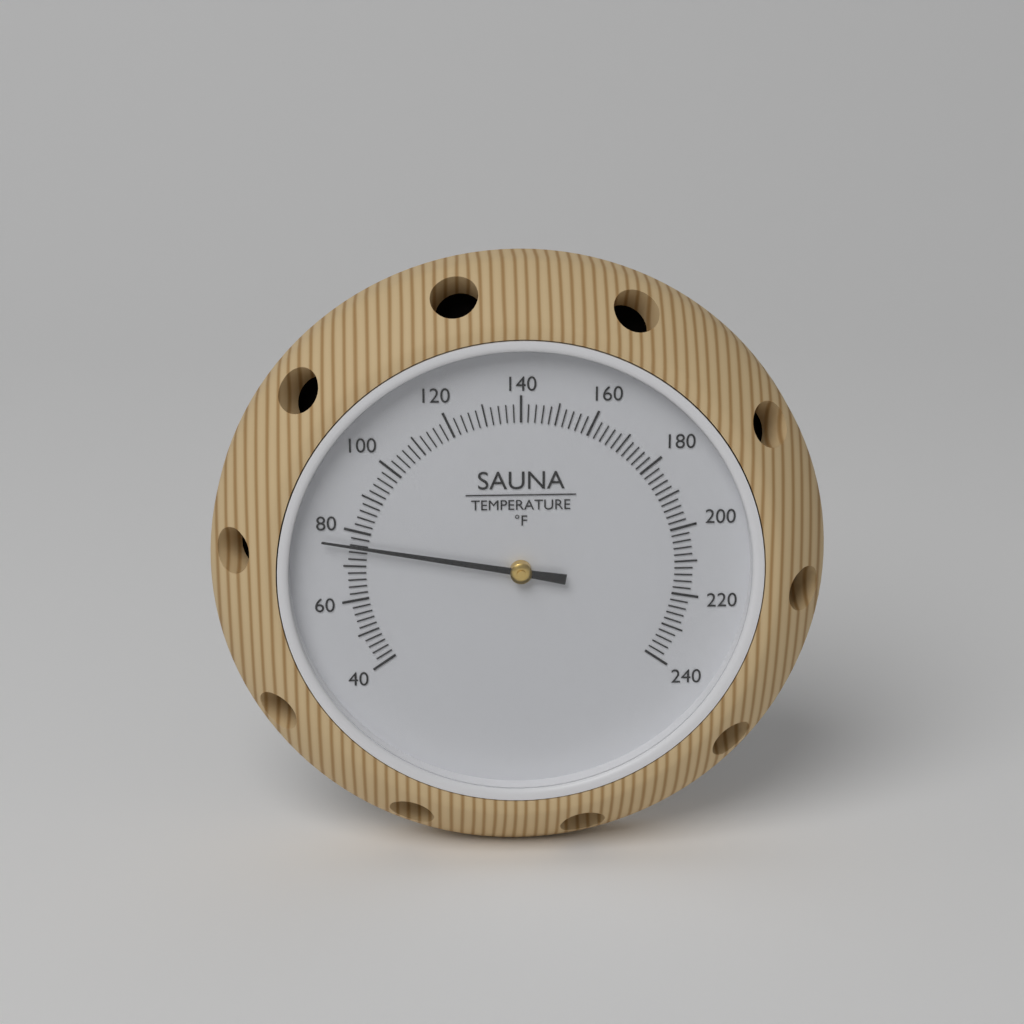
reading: 76 °F
